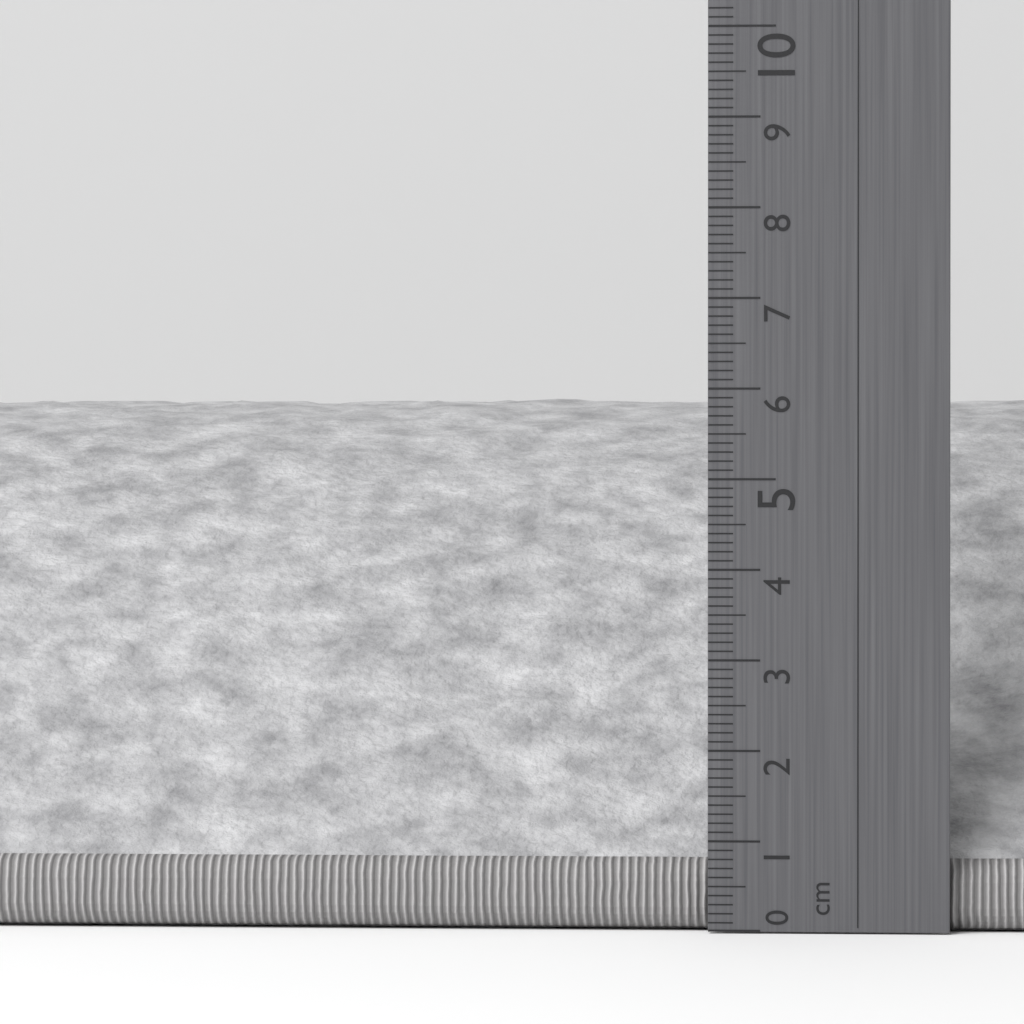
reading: 6.0 cm
